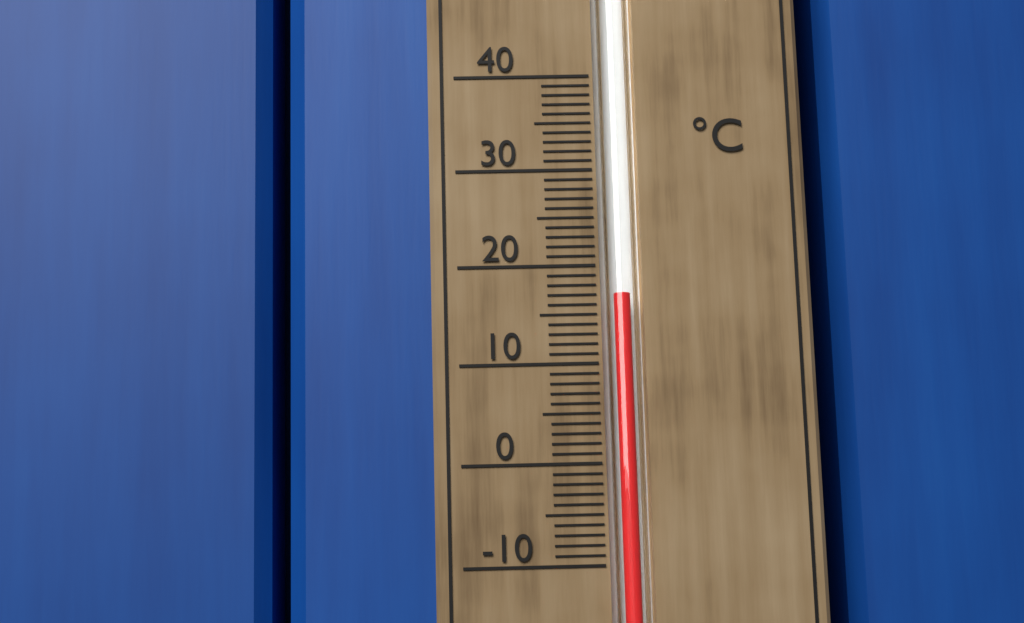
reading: 17 °C
